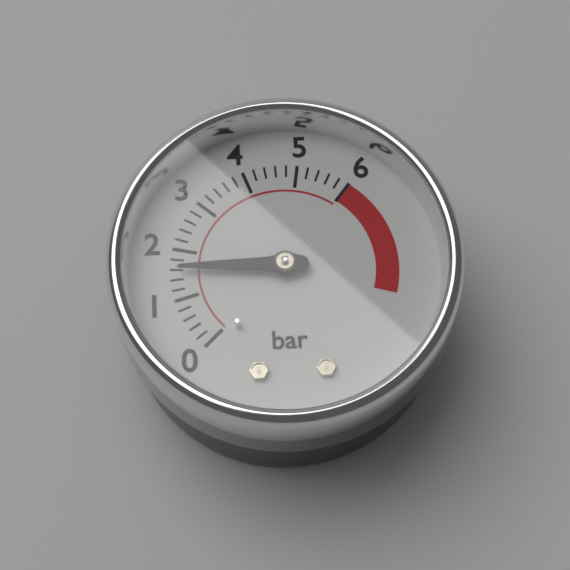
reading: 1.6 bar
